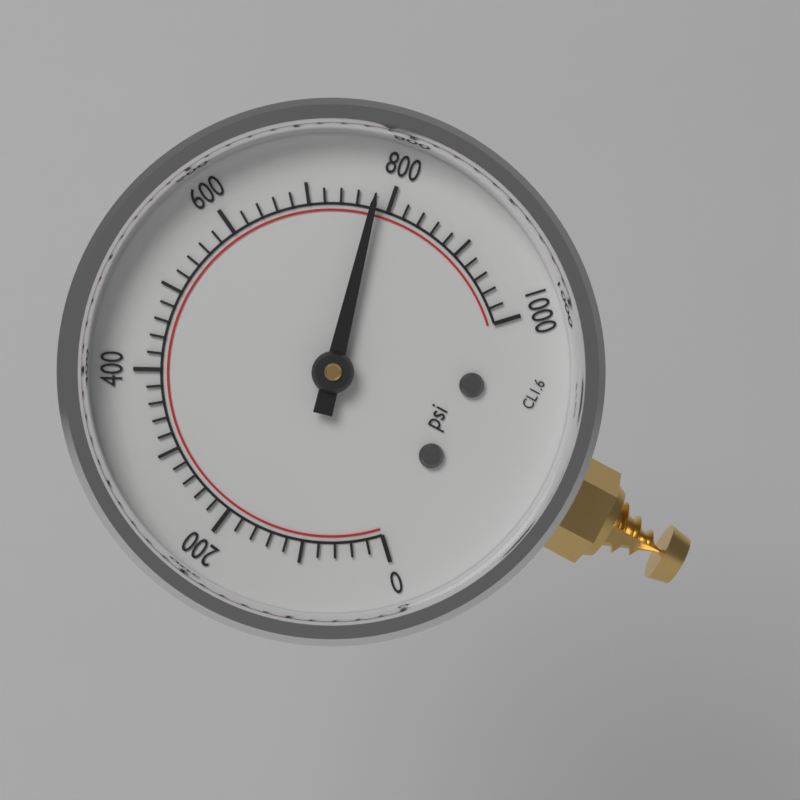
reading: 780 psi
